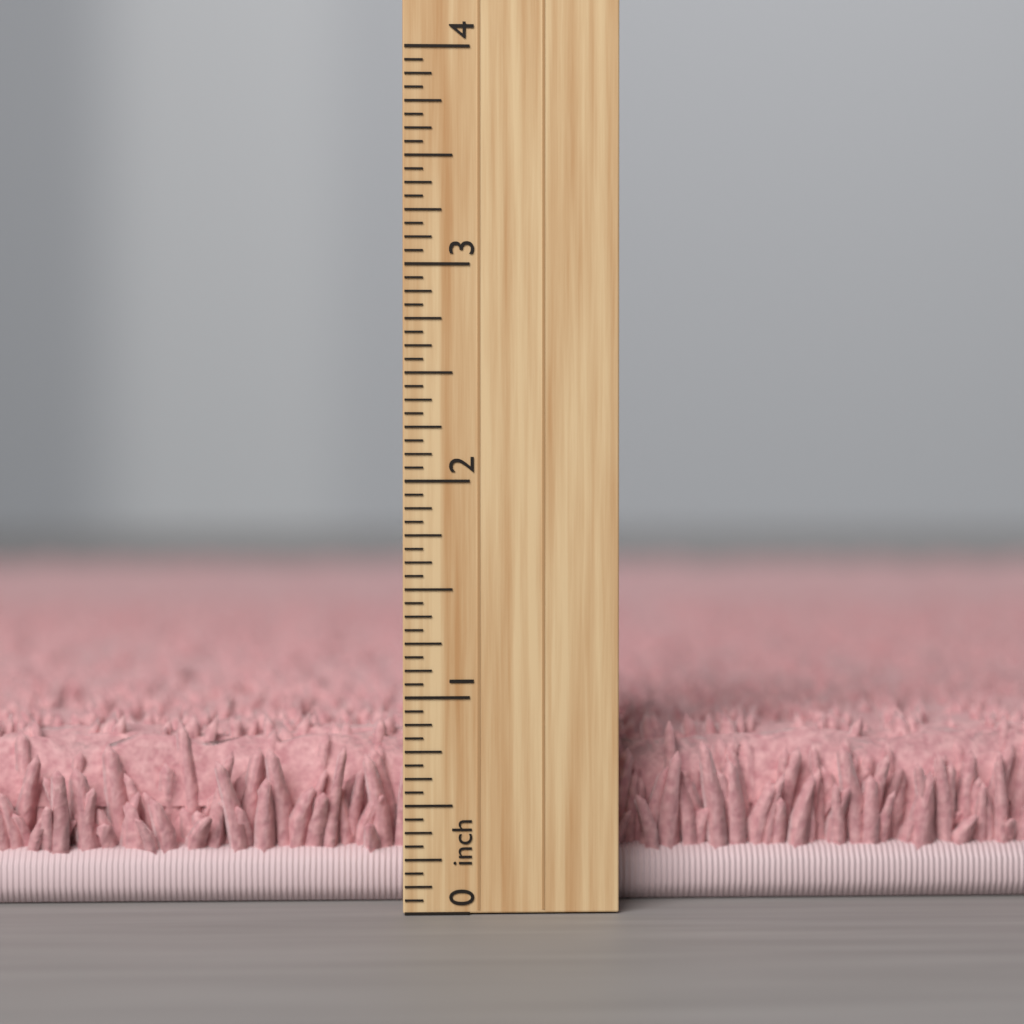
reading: 0.8750 inch
